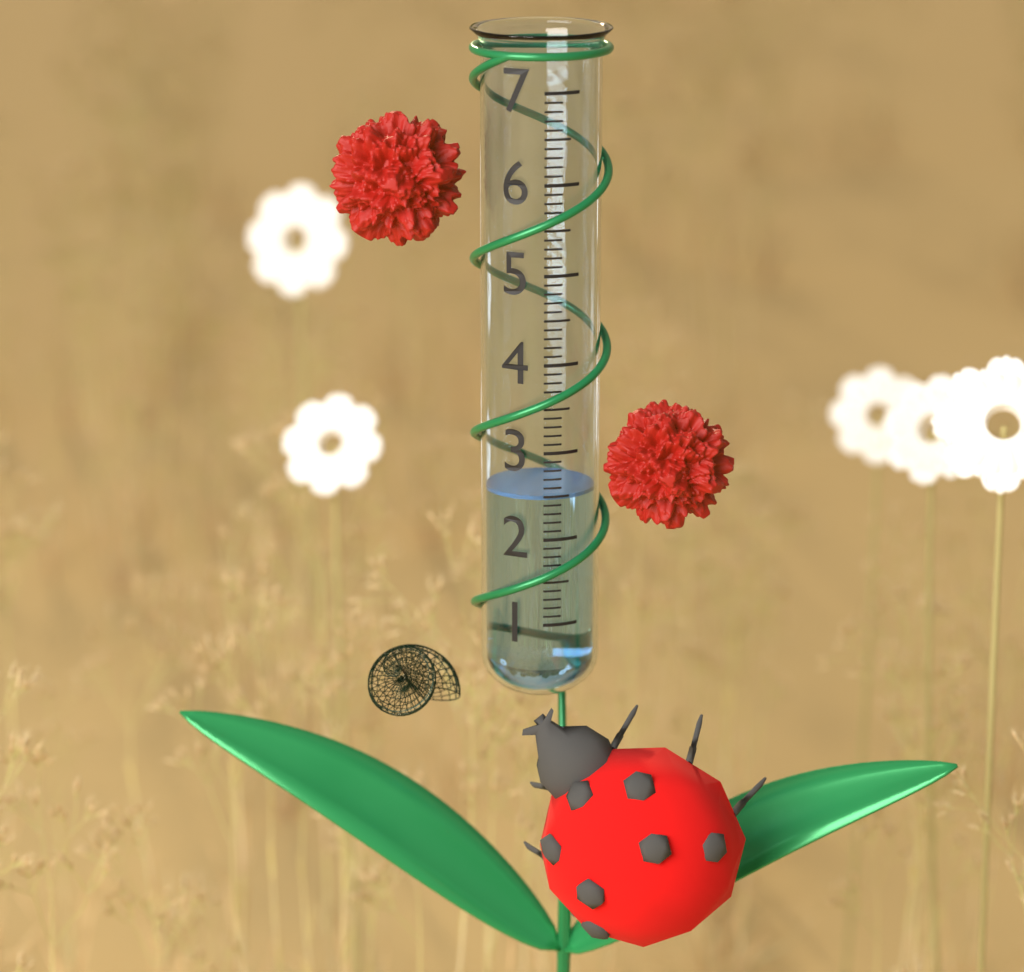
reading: 2.5 (no unit)
